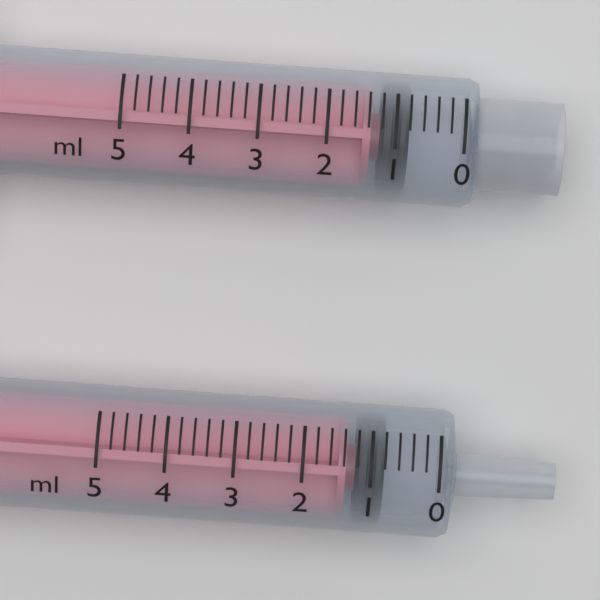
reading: 0.8 ml
